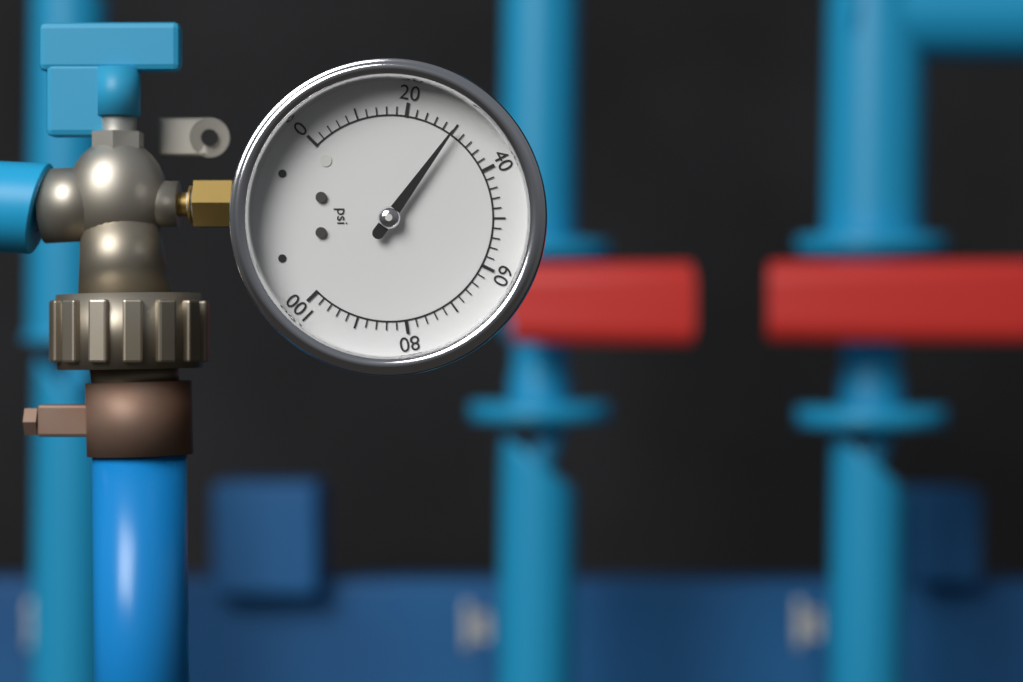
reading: 30 psi
